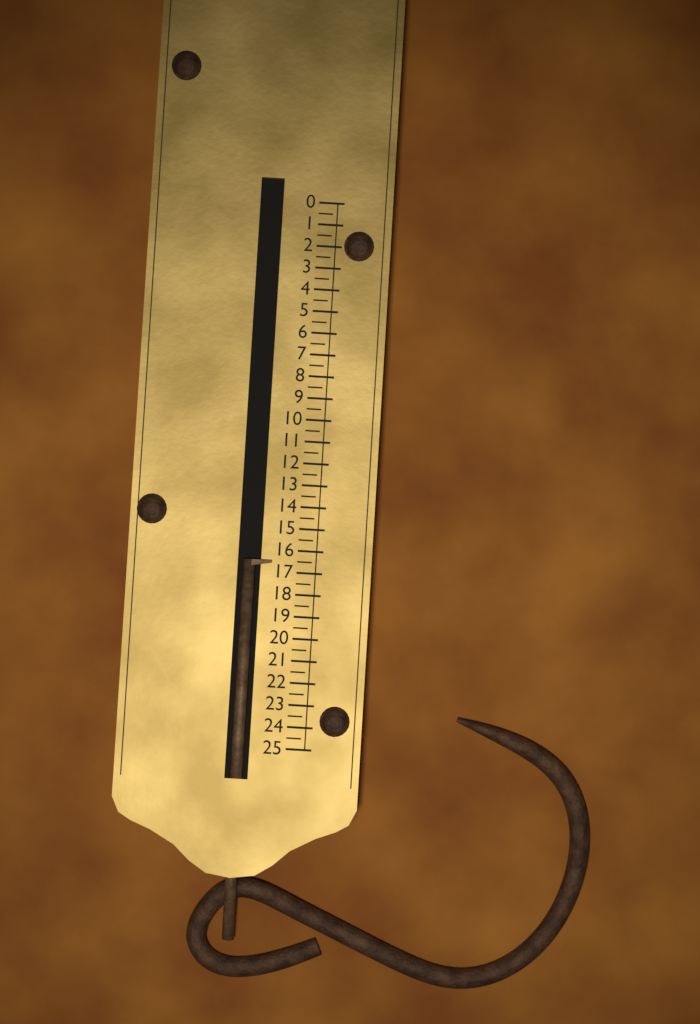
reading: 16.5 (no unit)
